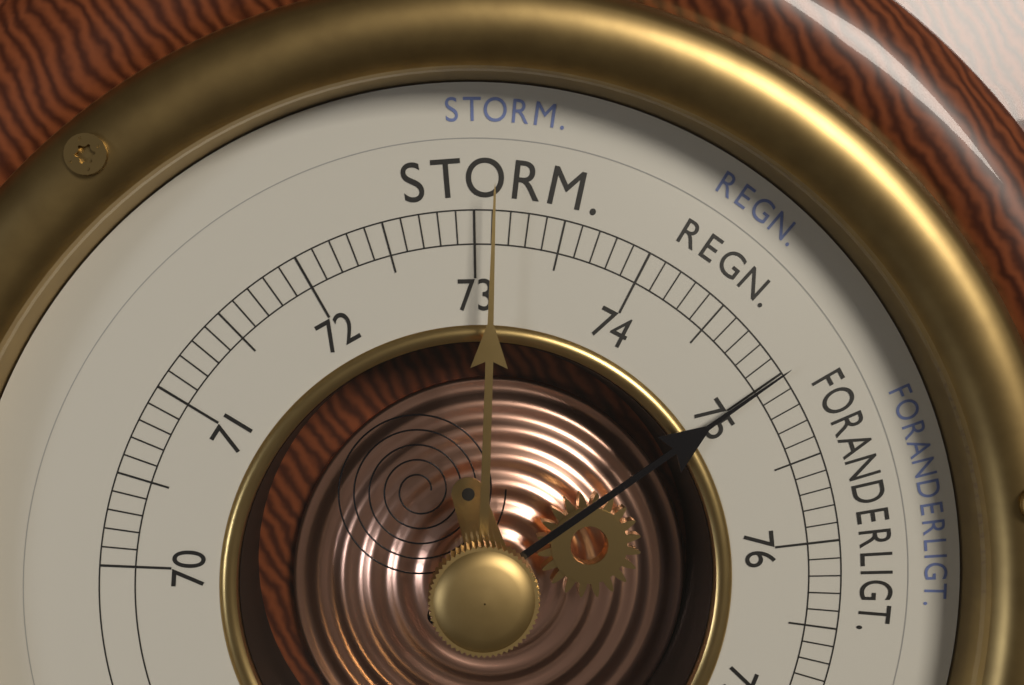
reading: 75.0 cm
